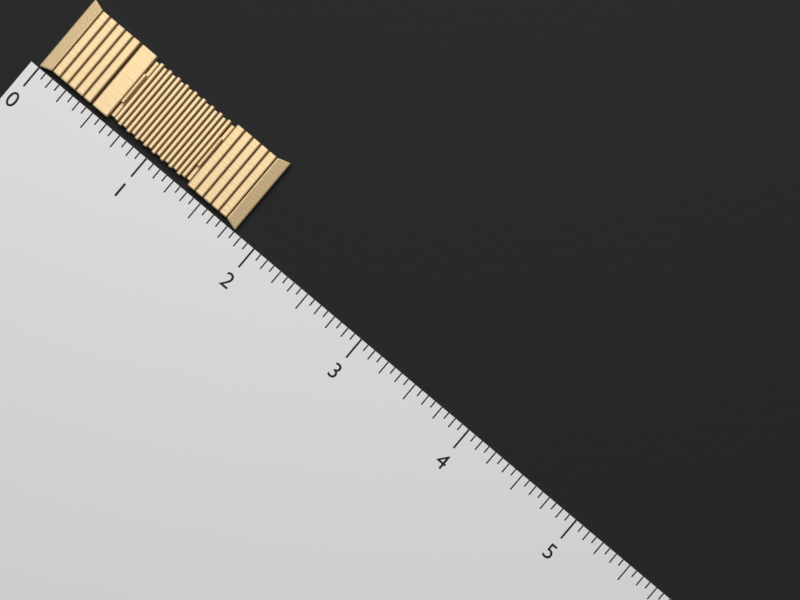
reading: 1.8125 (no unit)
